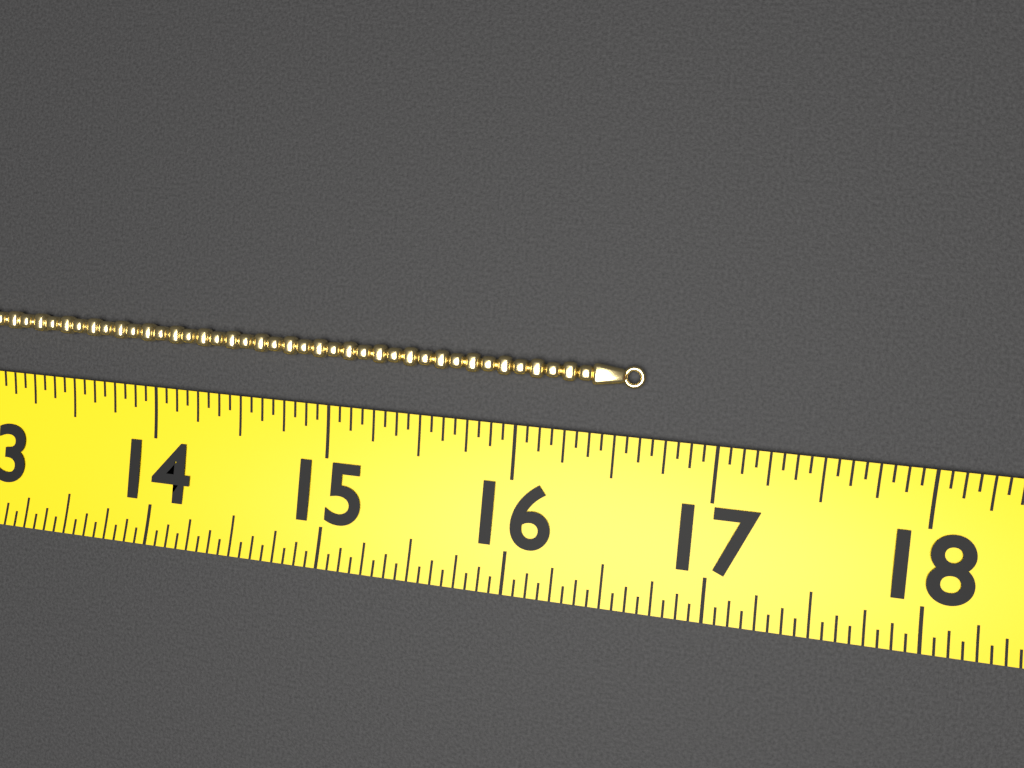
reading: 16.6250 (no unit)
